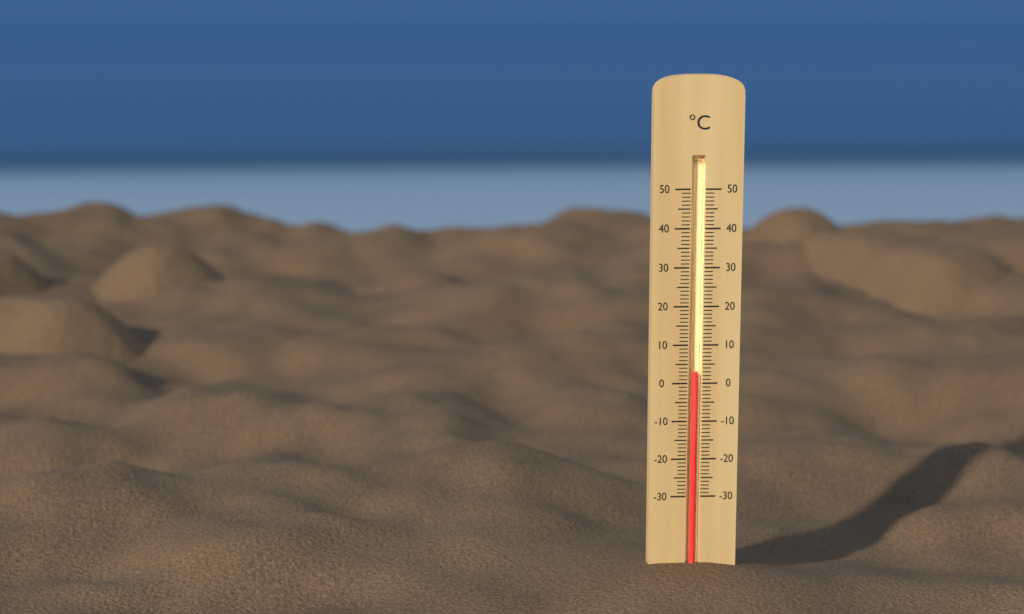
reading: 3 °C
